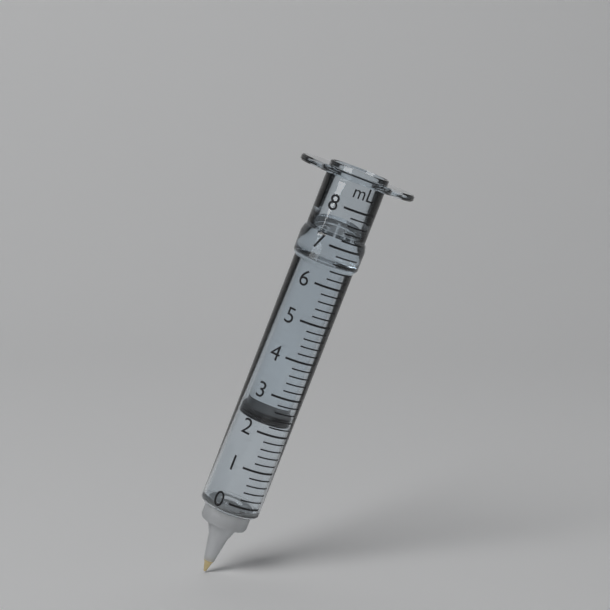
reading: 2.2 ml
